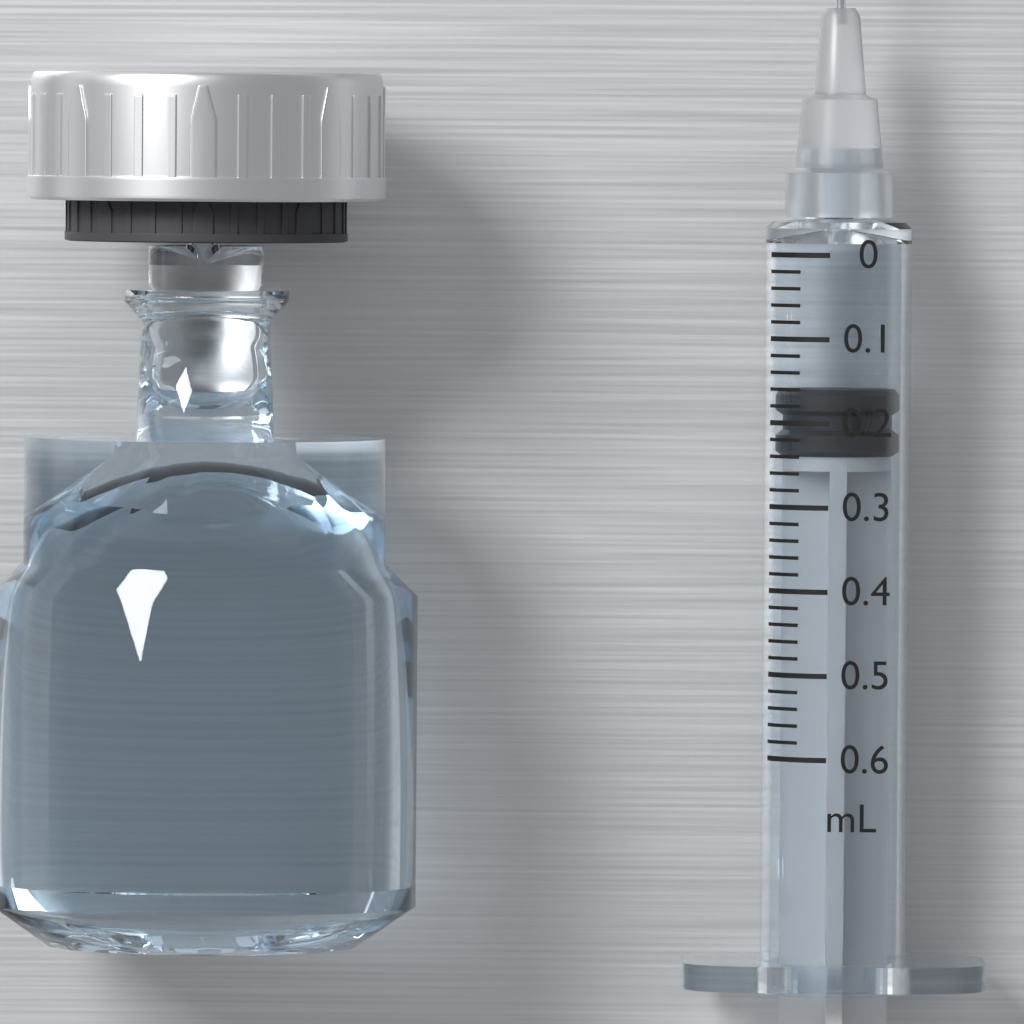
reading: 0.16 mL
